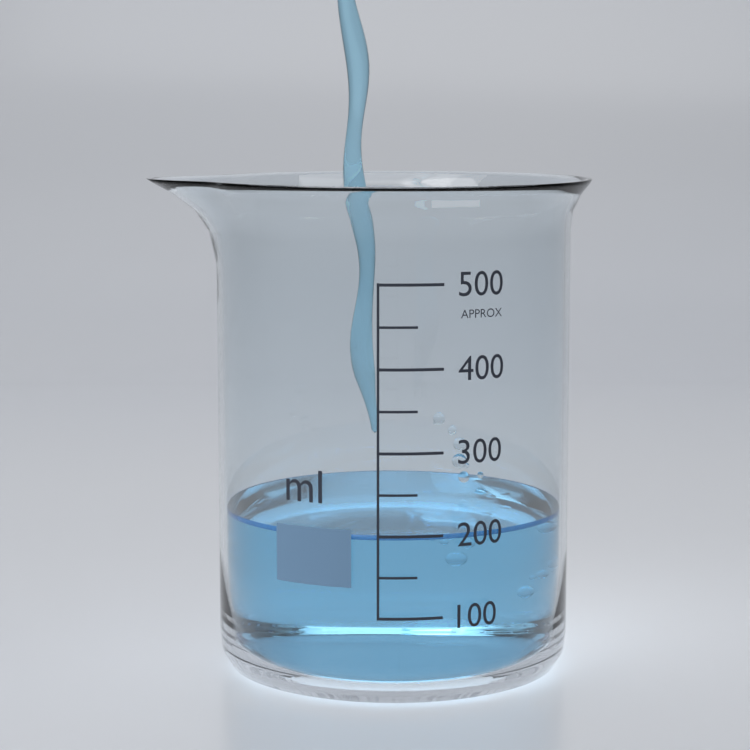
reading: 200 ml
